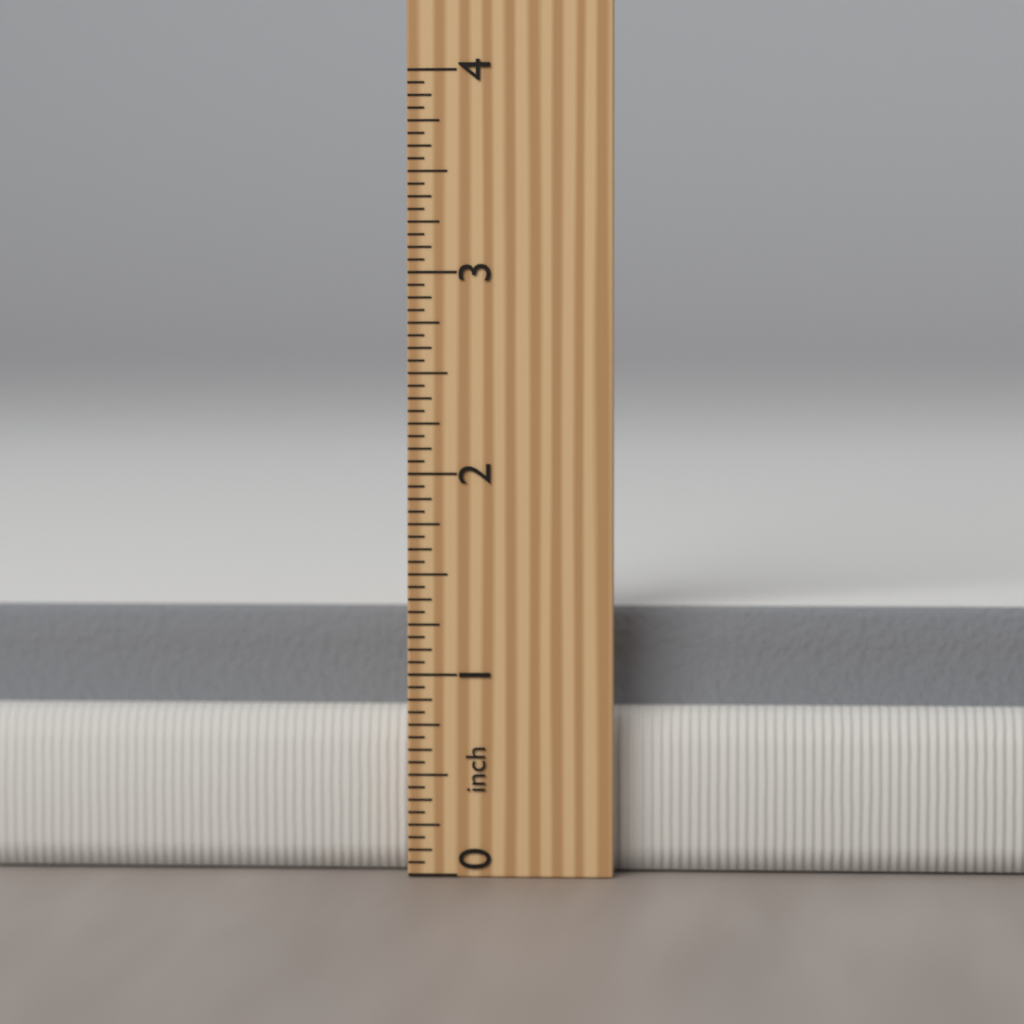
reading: 1.3125 inch
